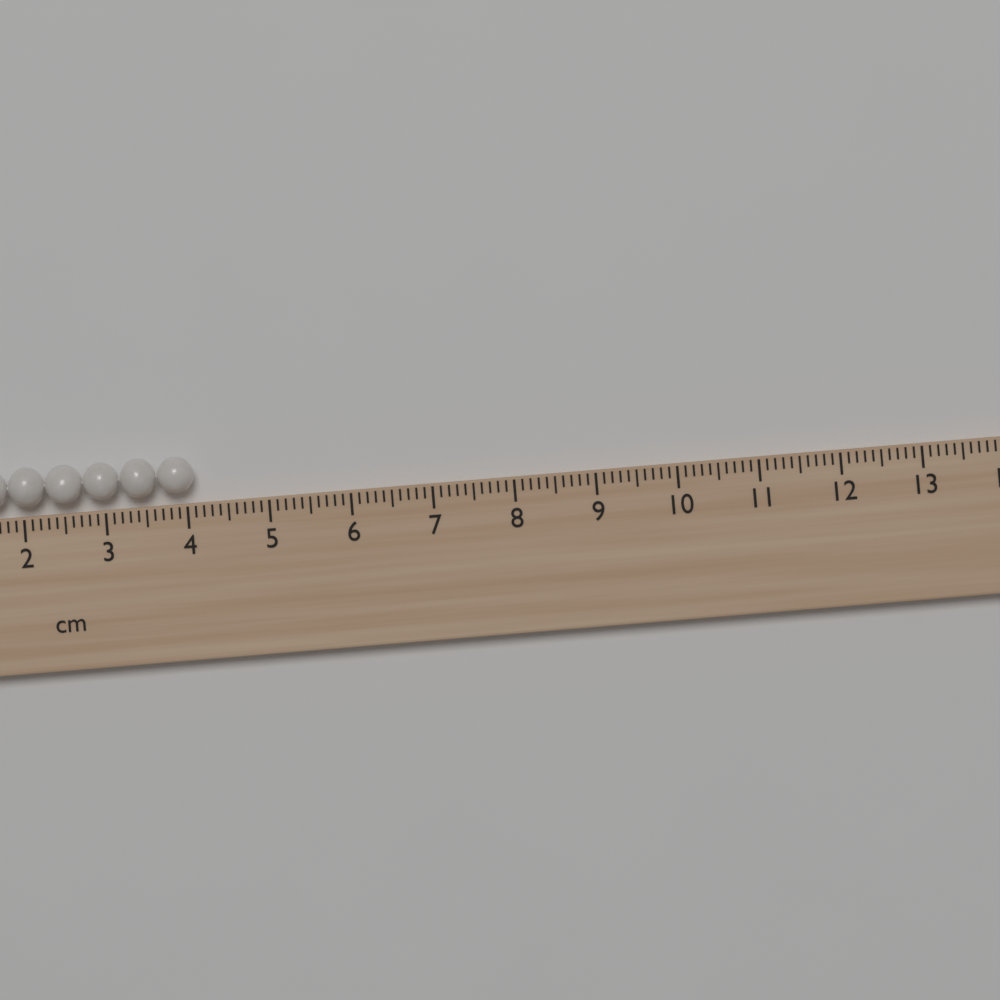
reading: 4.1 cm
